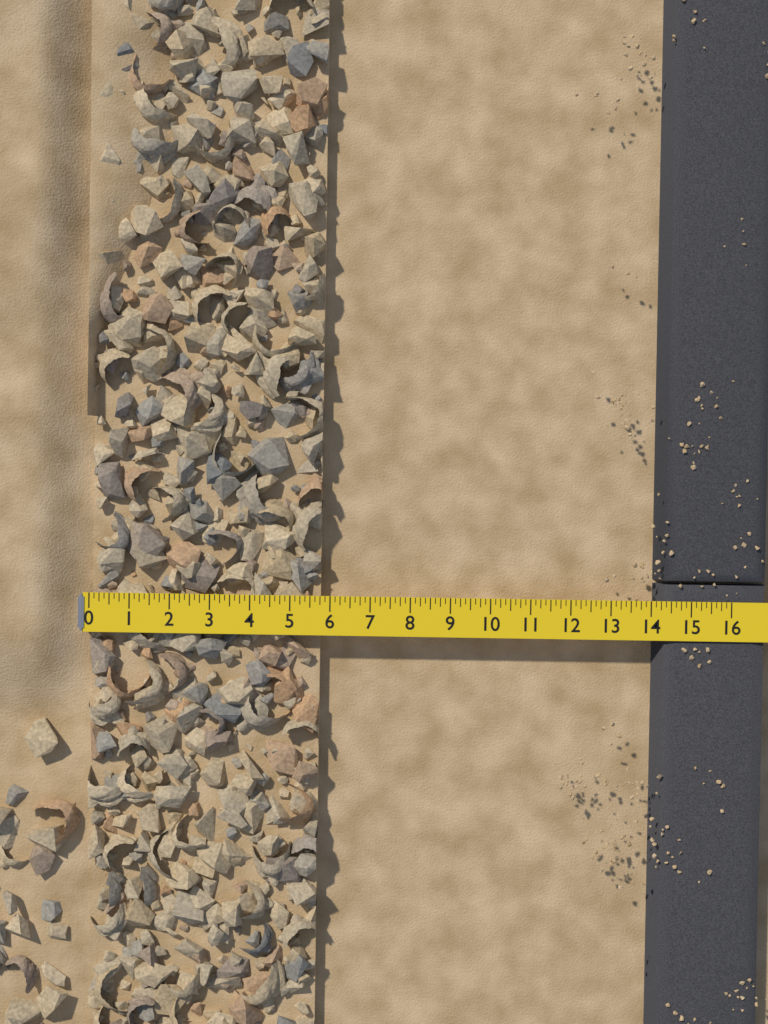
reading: 5.750 (no unit)
